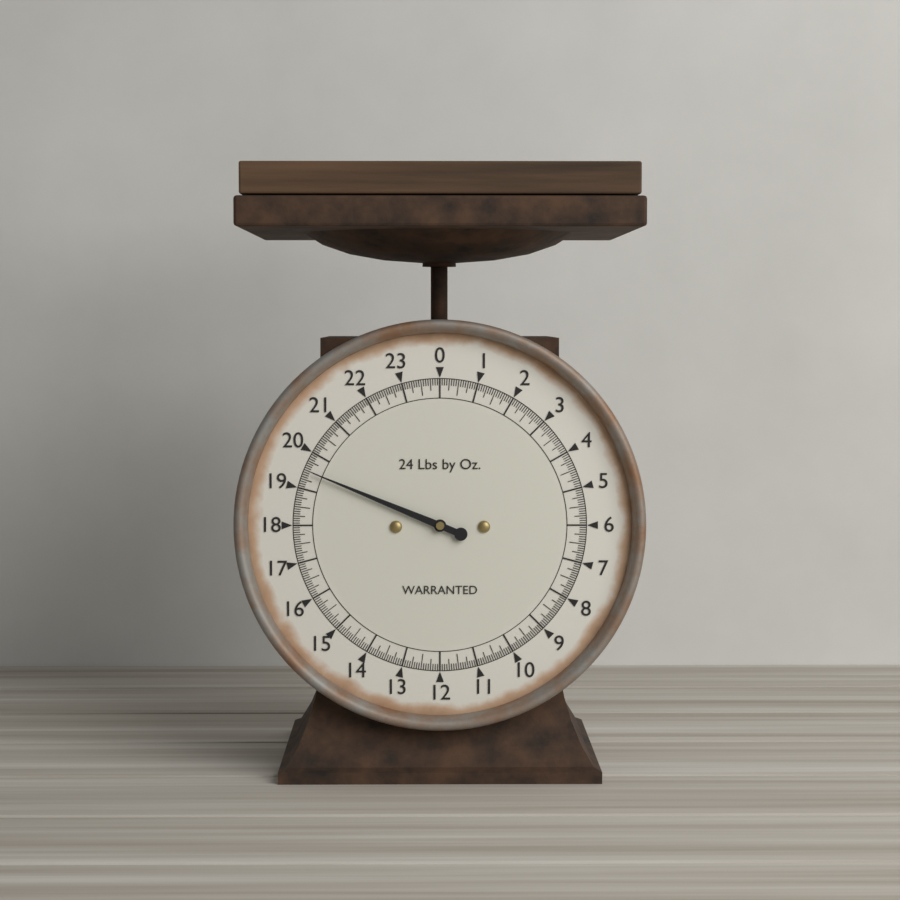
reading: 19.5000 lb
